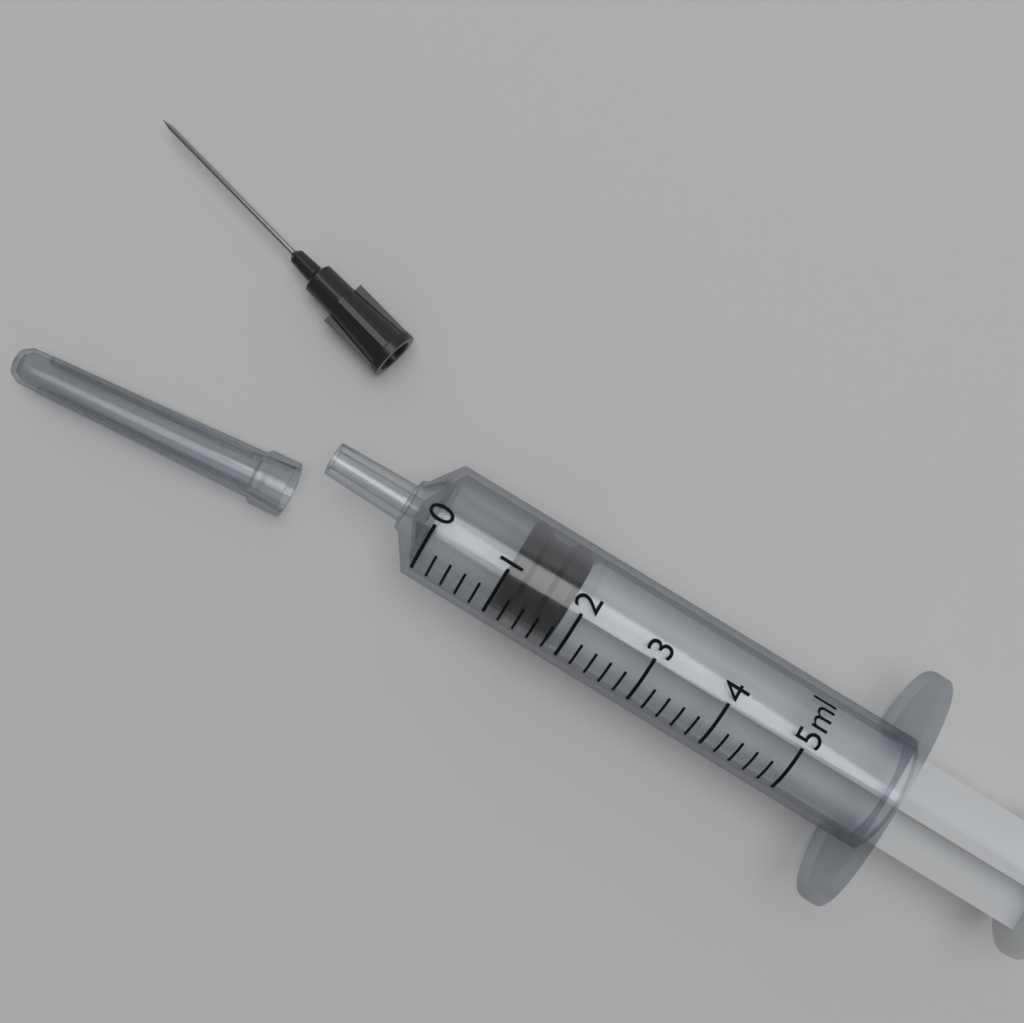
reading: 1.0 ml
